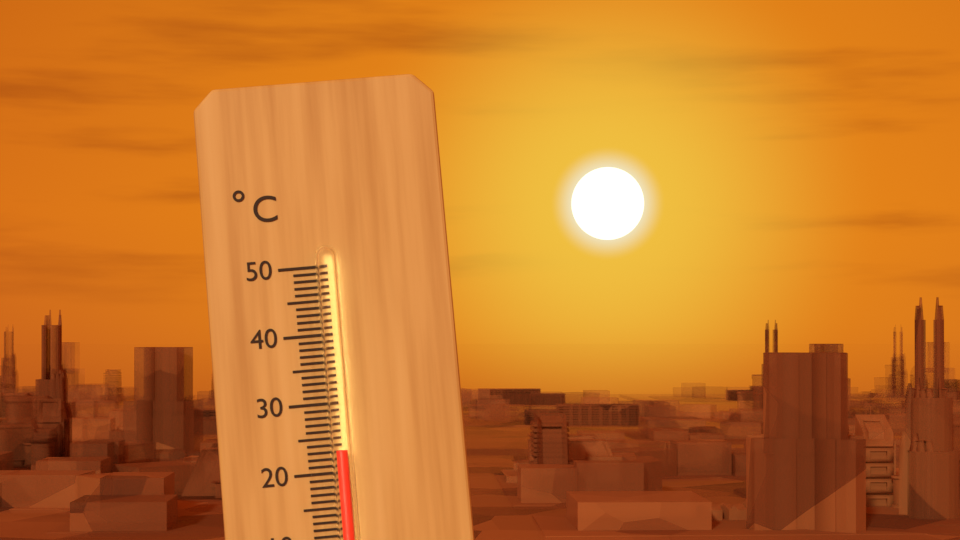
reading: 23 °C
